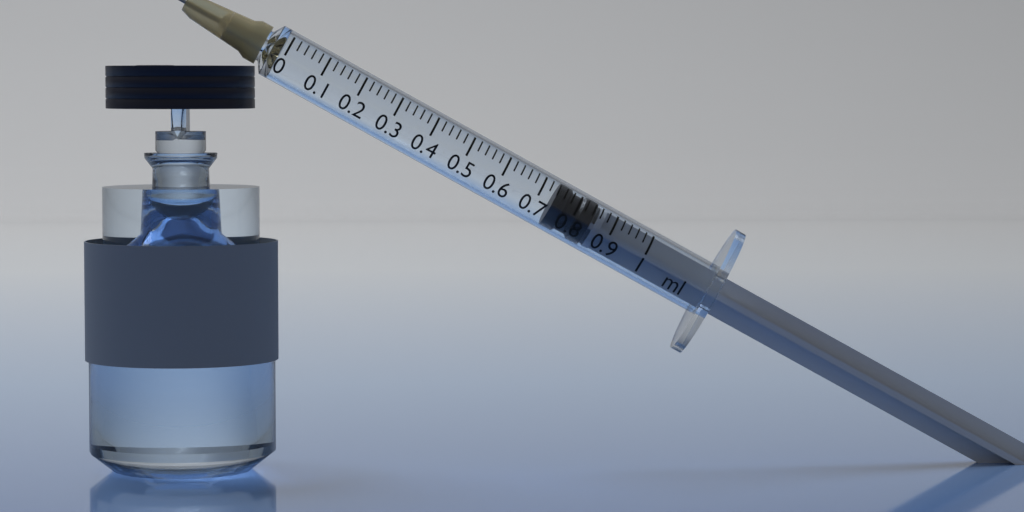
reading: 0.74 ml
